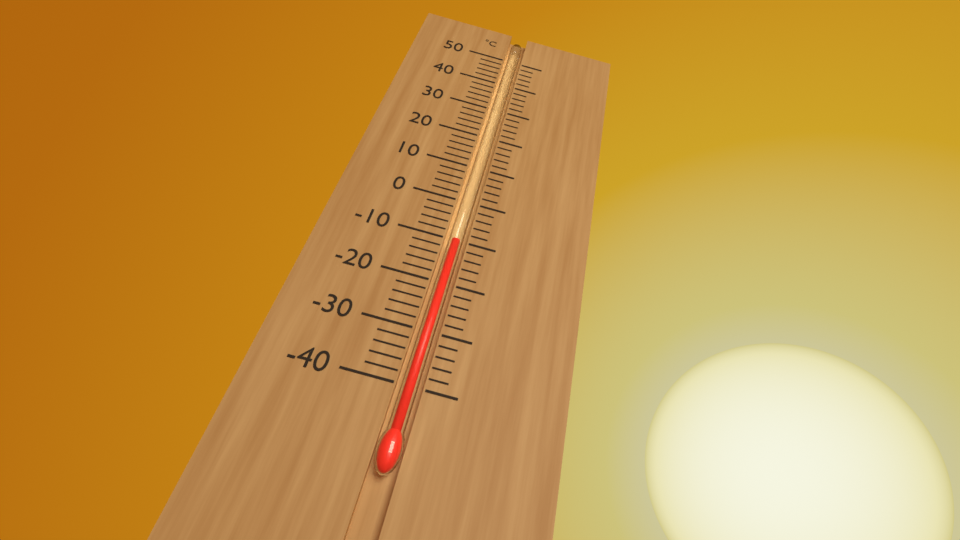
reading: -10 °C
